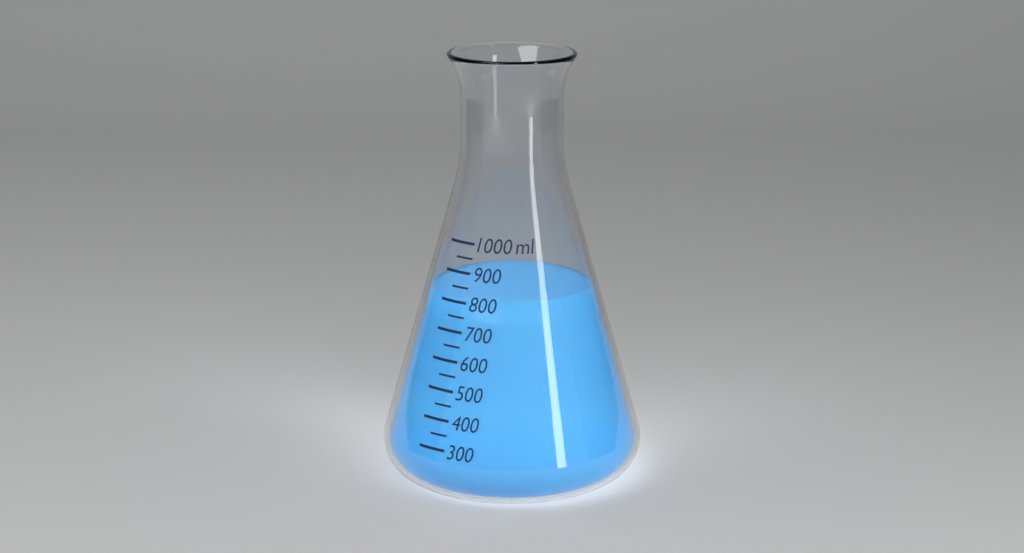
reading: 810 ml
